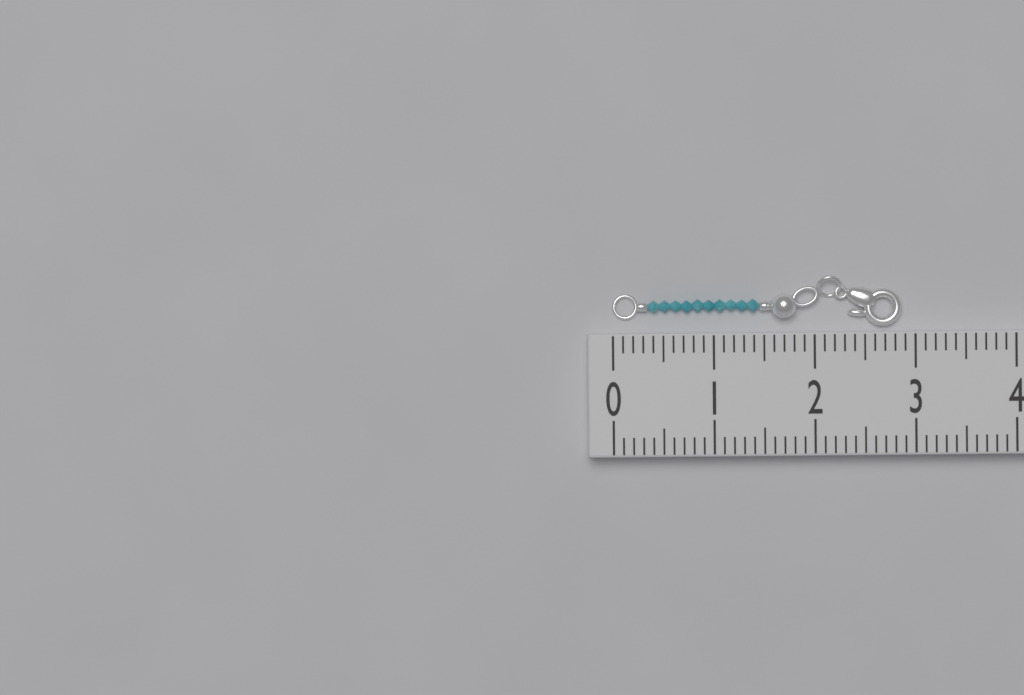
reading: 2.9 (no unit)
